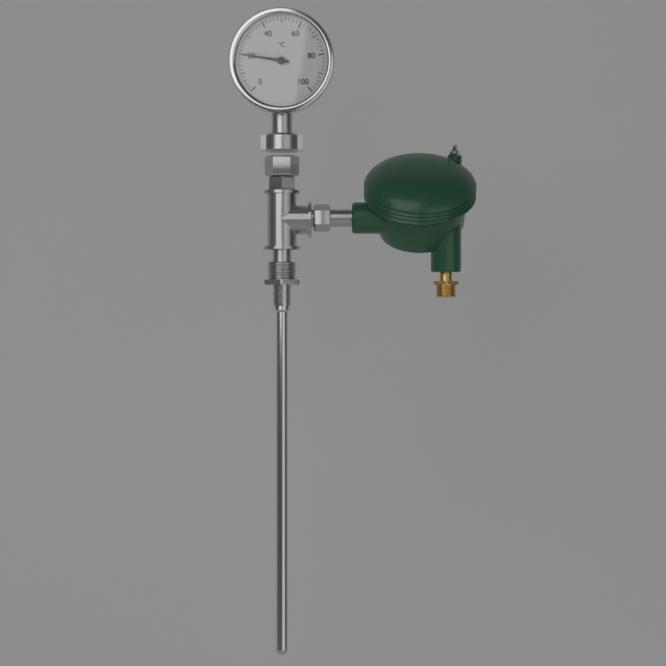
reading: 20 °C
